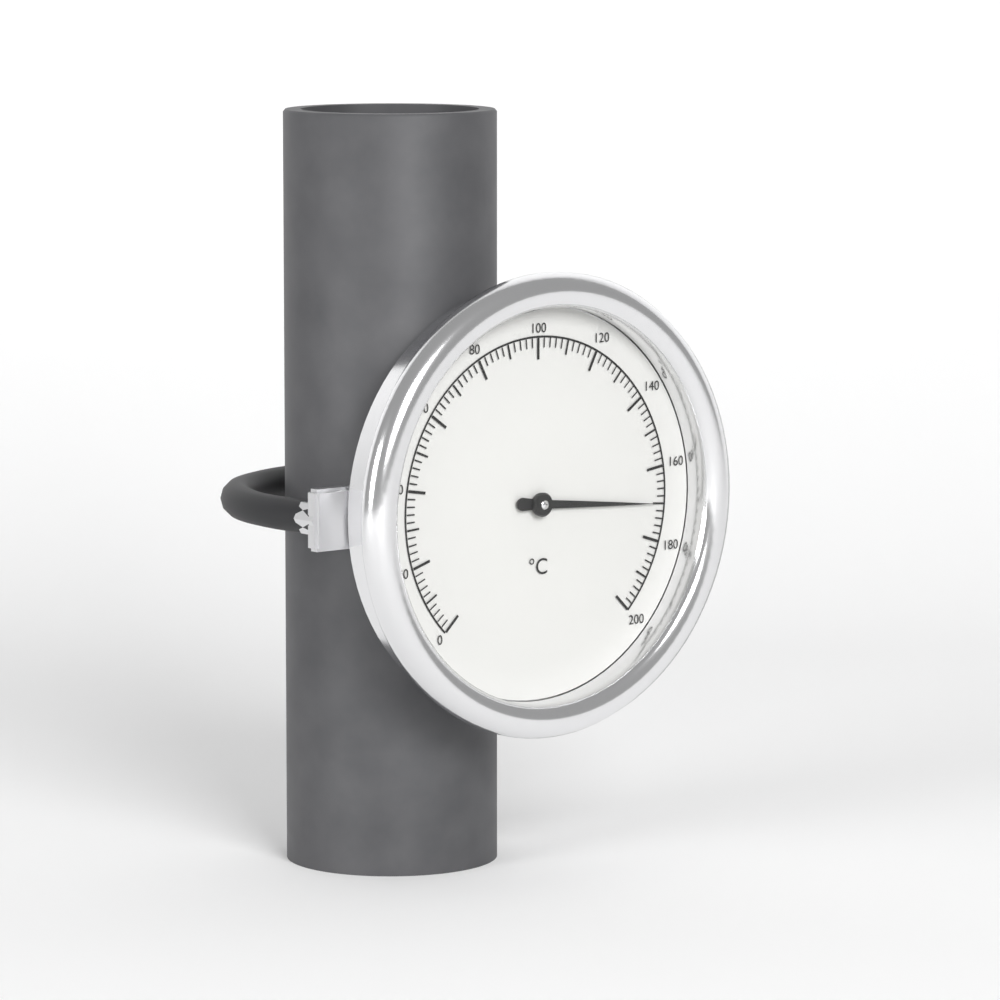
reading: 170 °C
